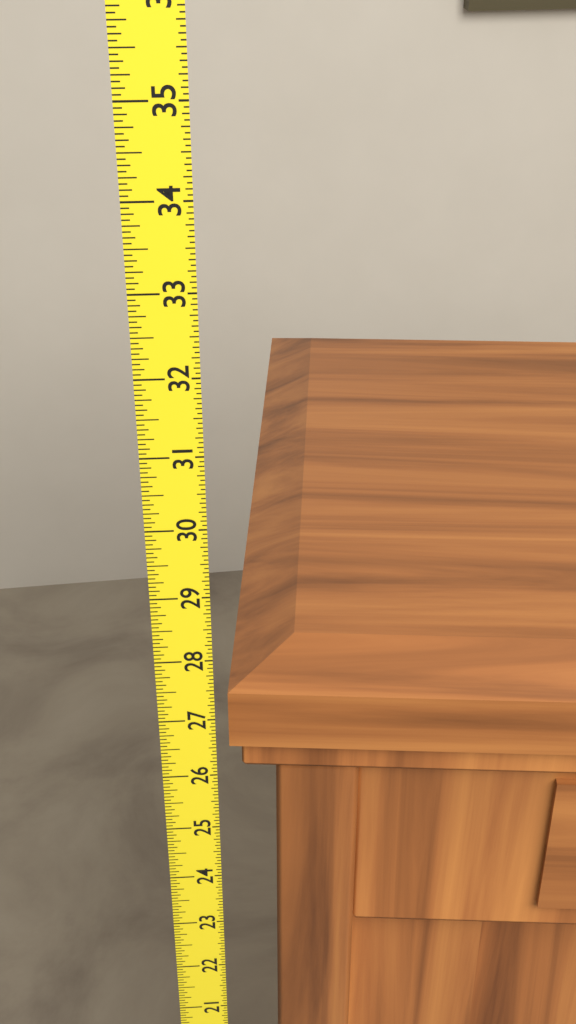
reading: 27.5625 (no unit)
